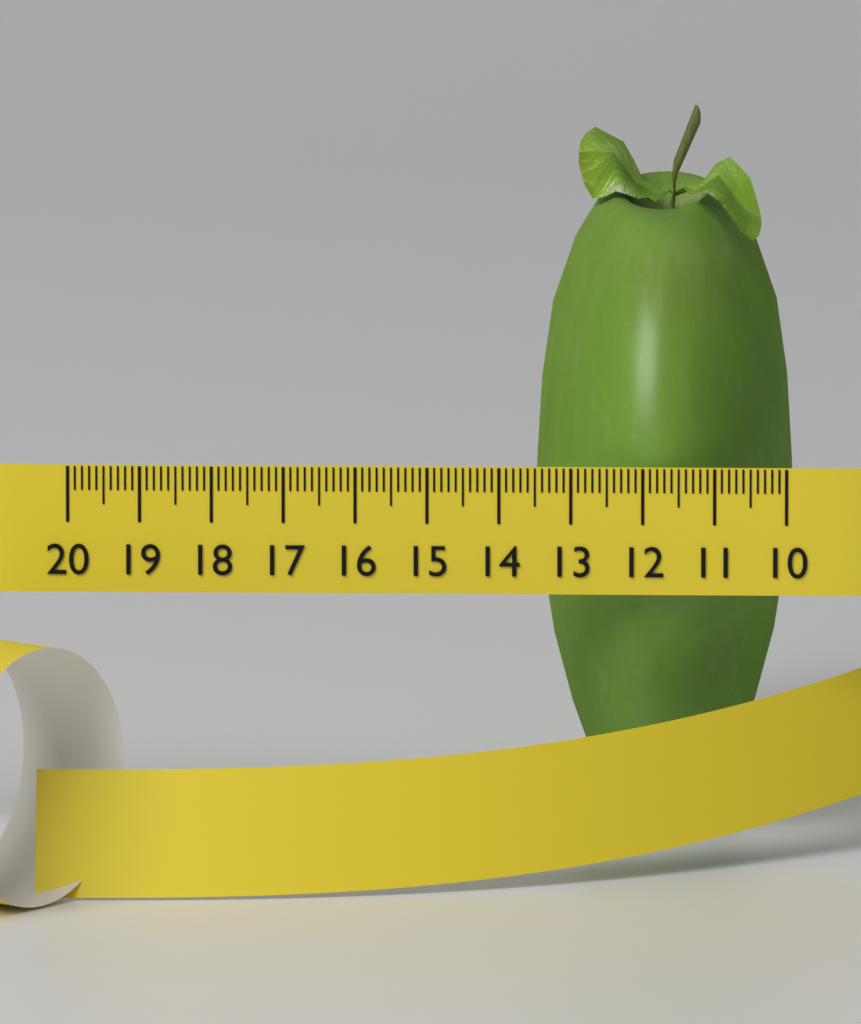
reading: 13.6 (no unit)
